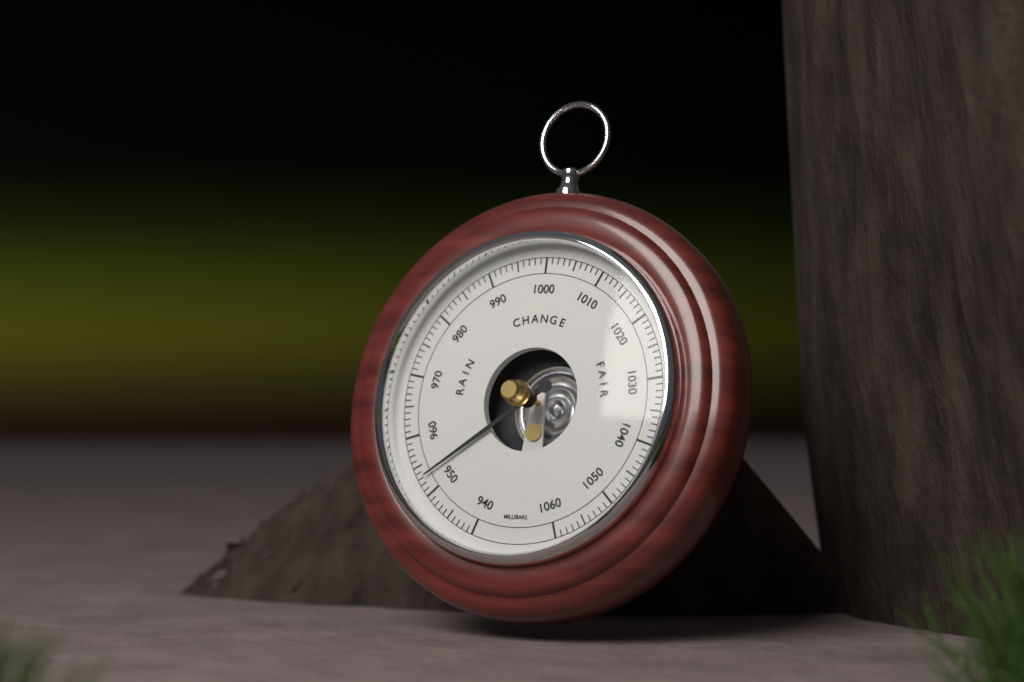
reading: 953 mbar
